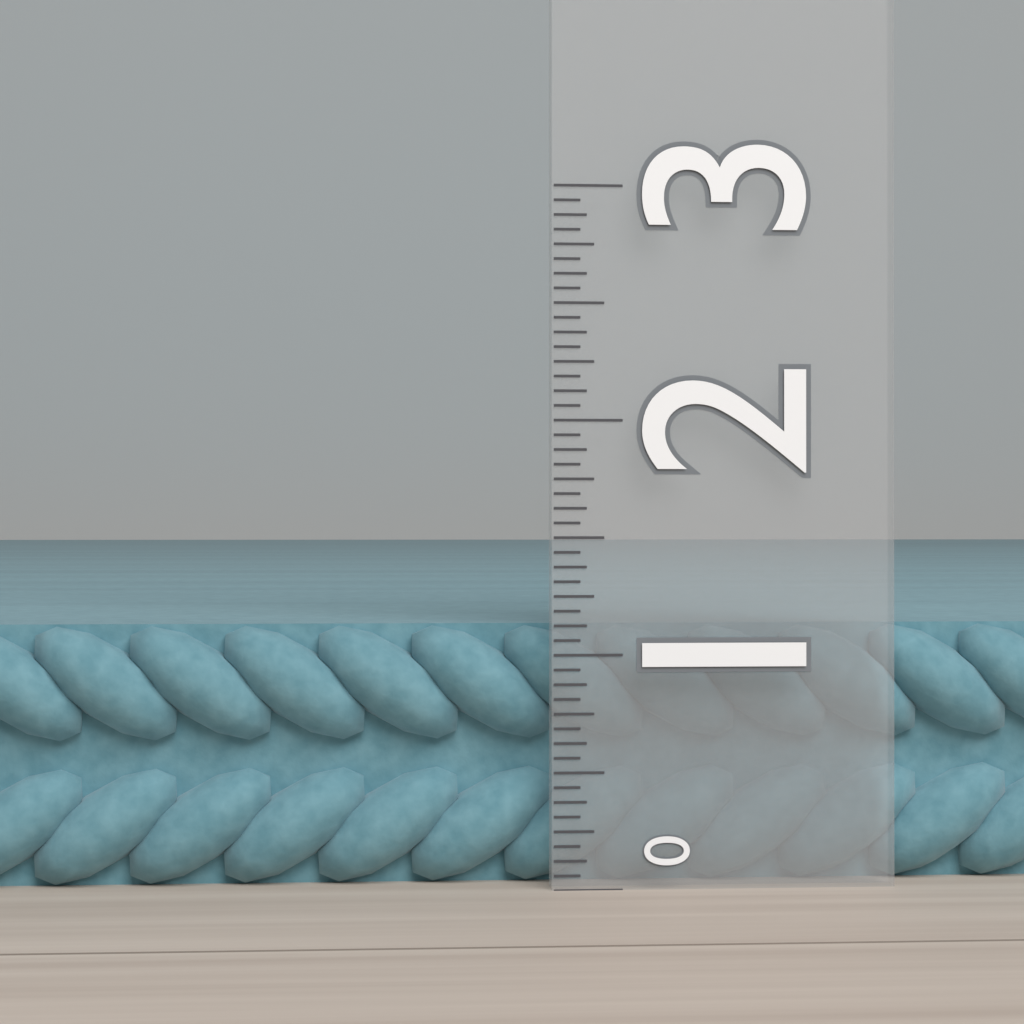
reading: 1.1250 (no unit)
